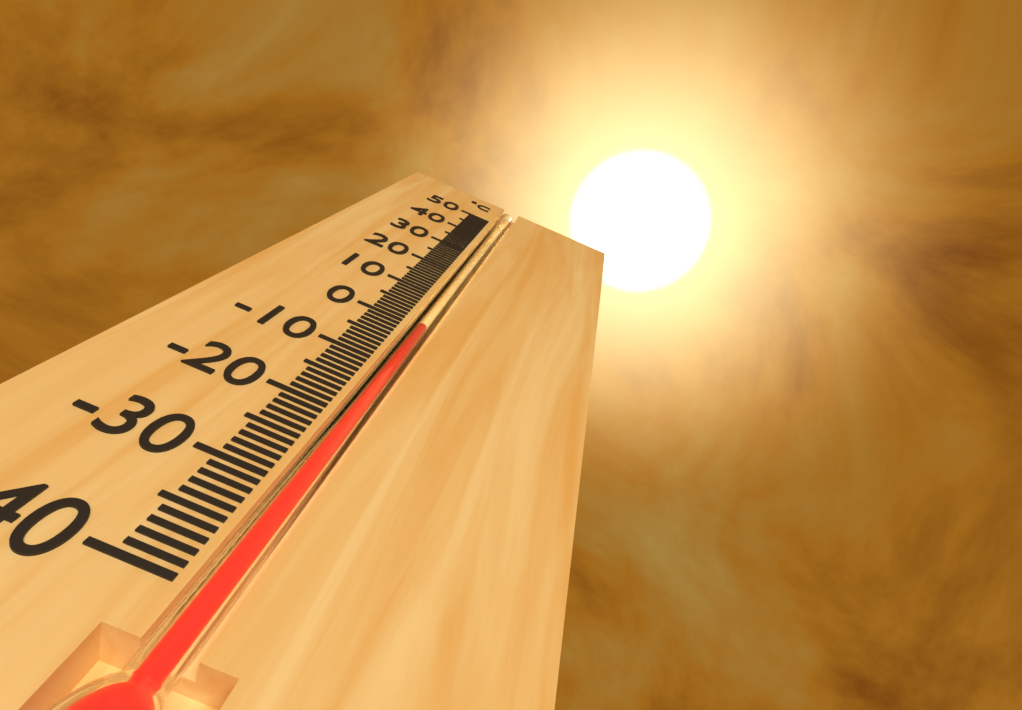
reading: 0 °C
